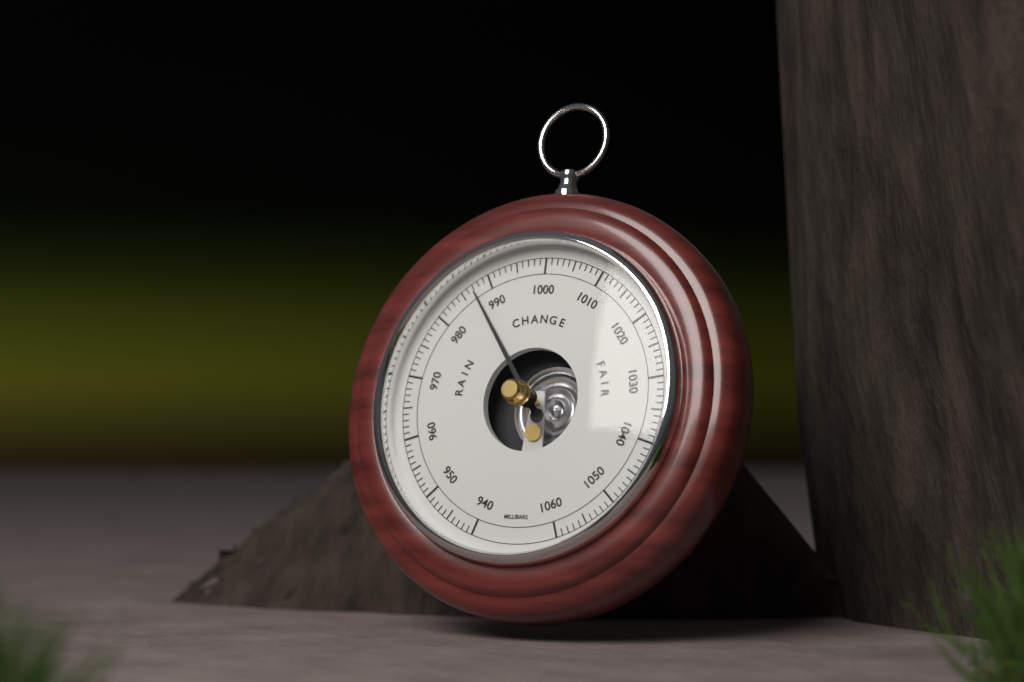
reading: 987 mbar
